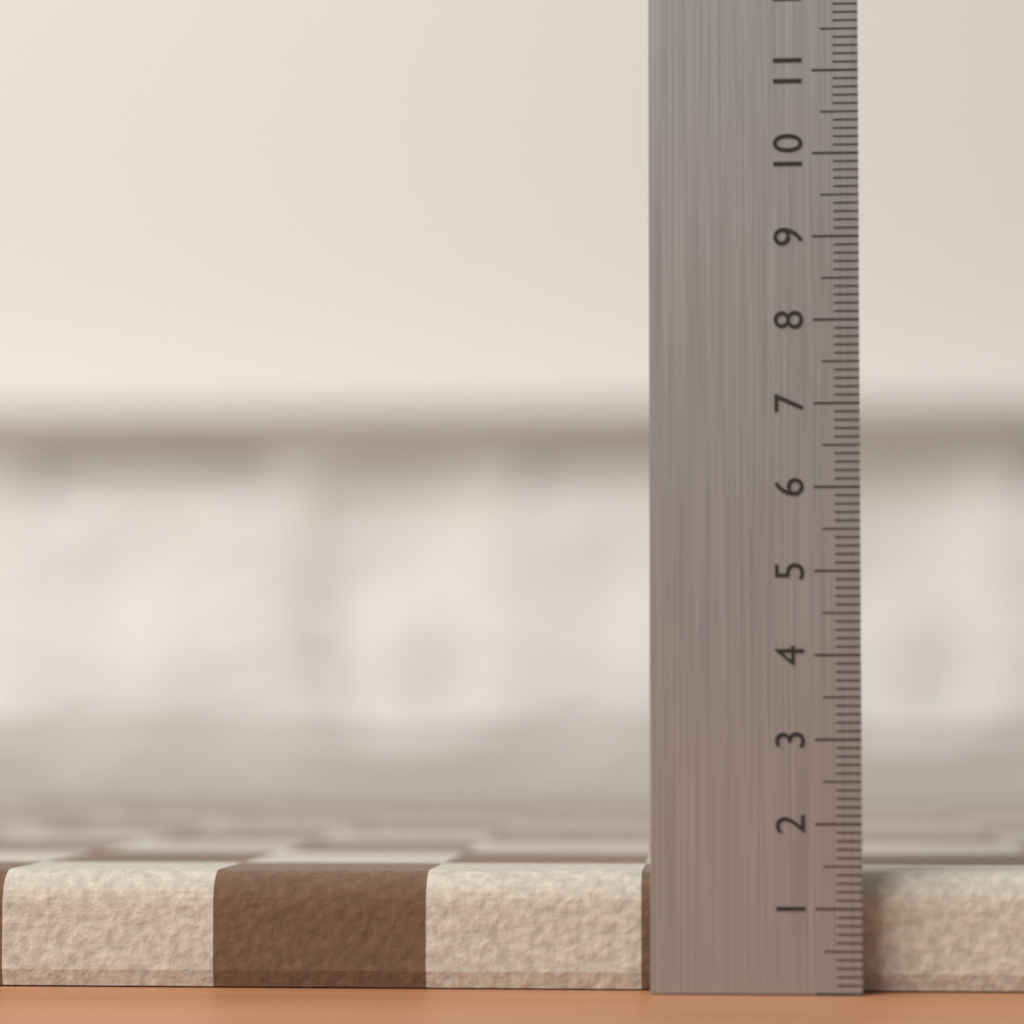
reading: 1.4 (no unit)
